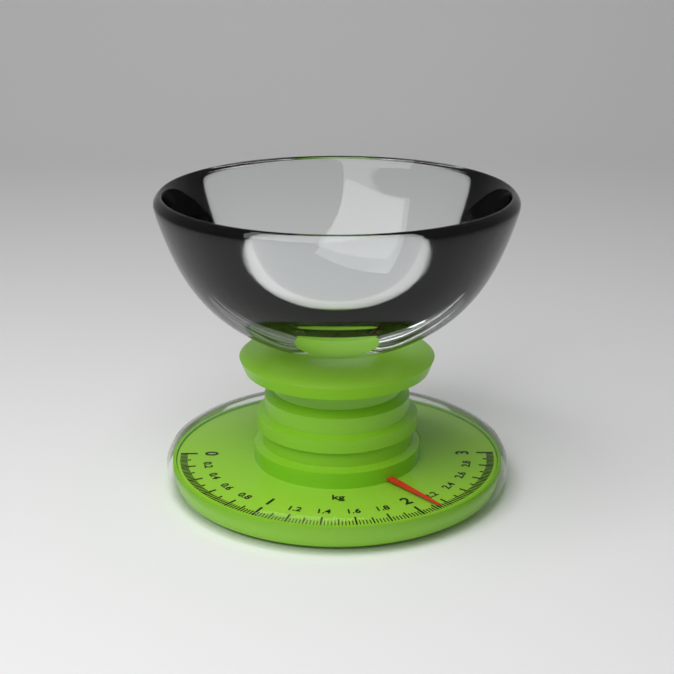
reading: 2.12 kg
